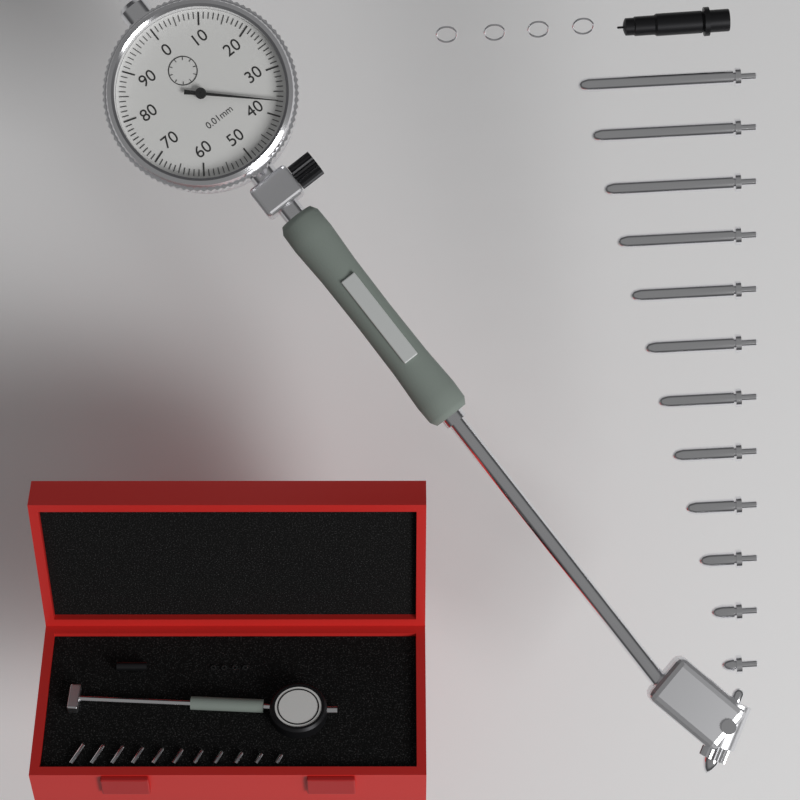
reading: 0.37 mm
